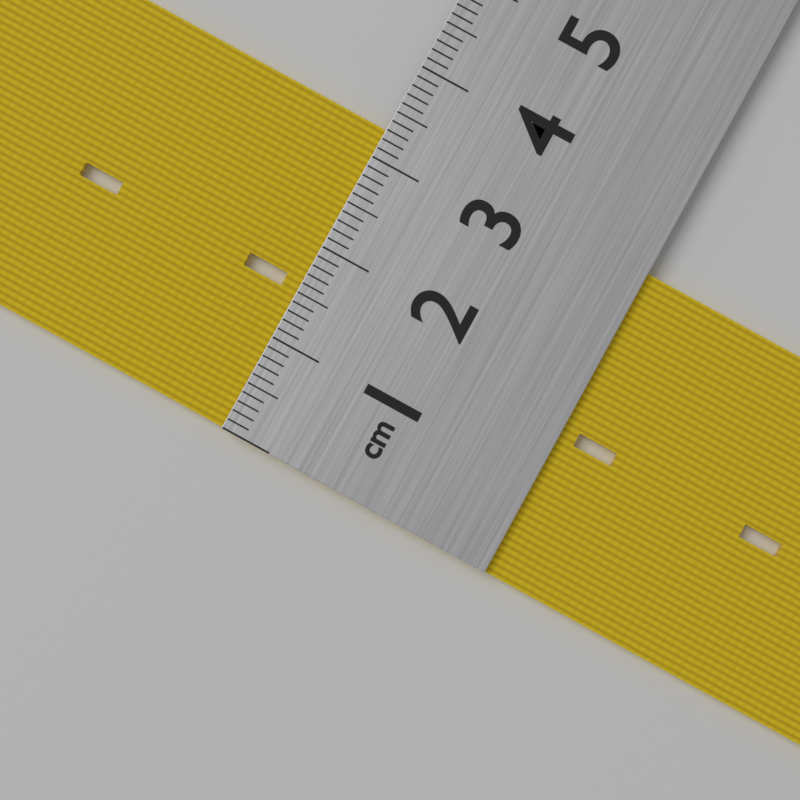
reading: 3.3 cm
